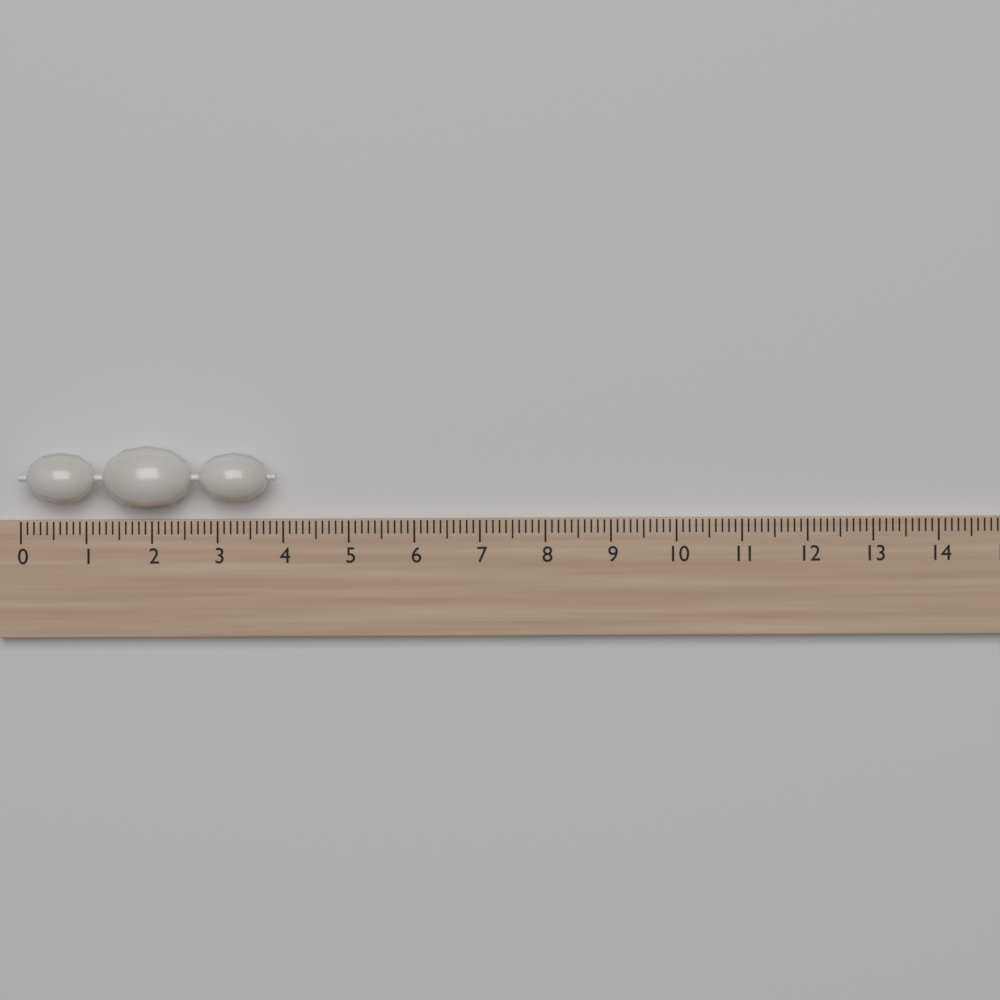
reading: 3.9 (no unit)
